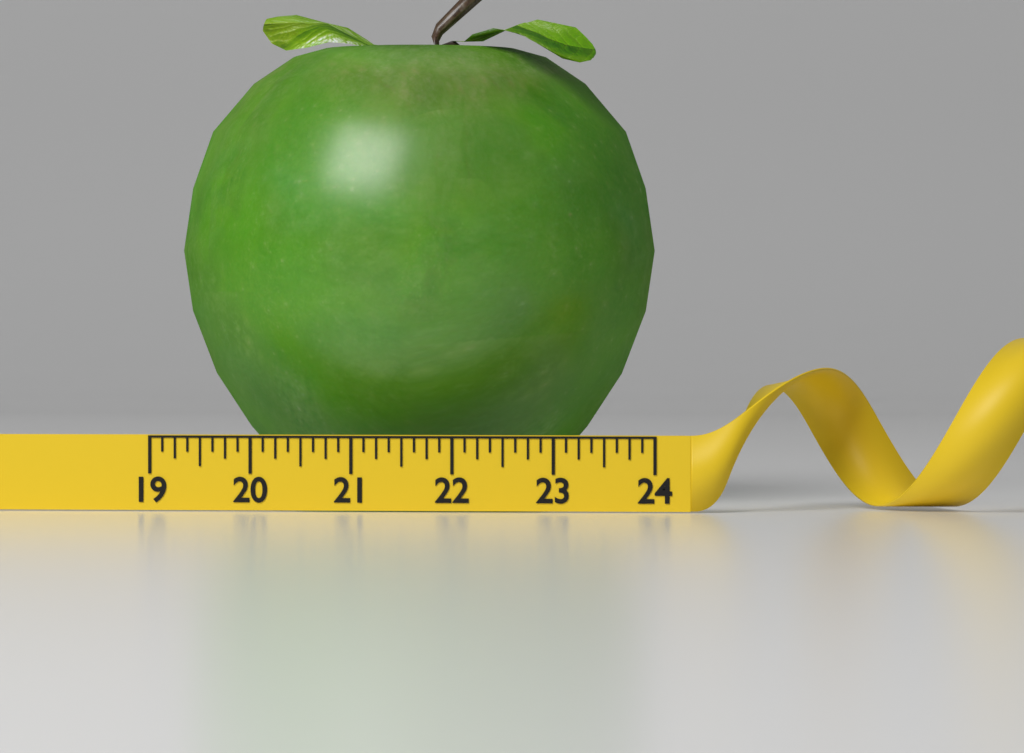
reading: 23.875 (no unit)
